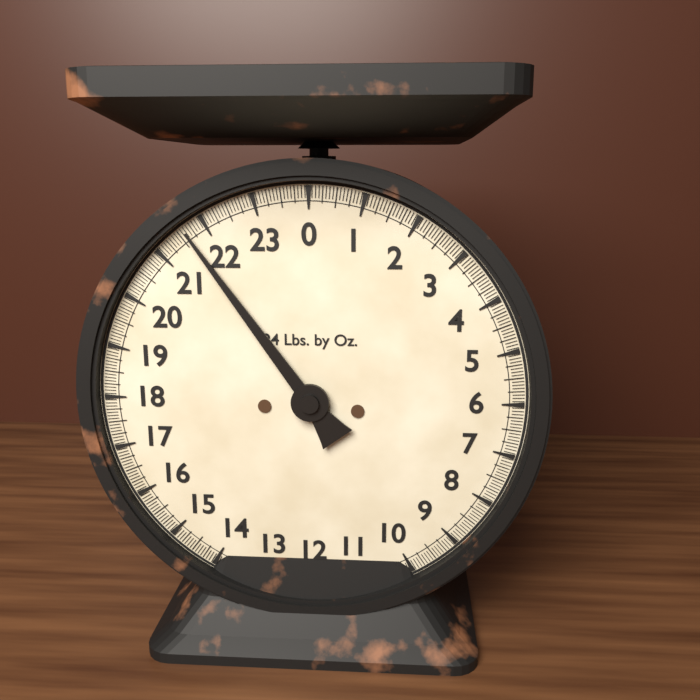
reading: 21.6250 lb
